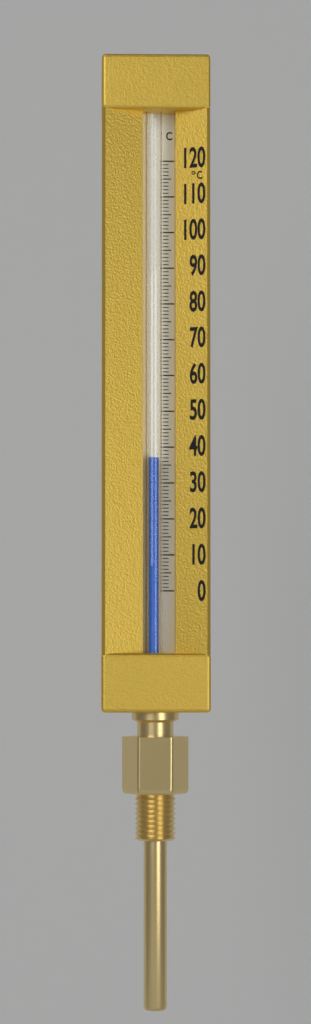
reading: 37 °C
